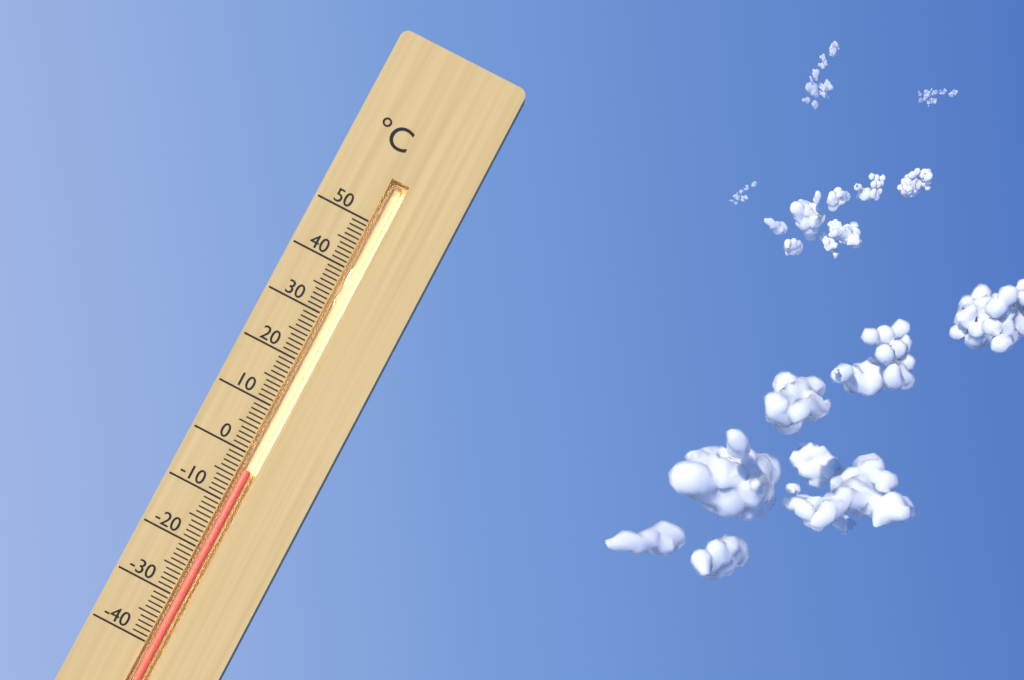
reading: -3 °C
